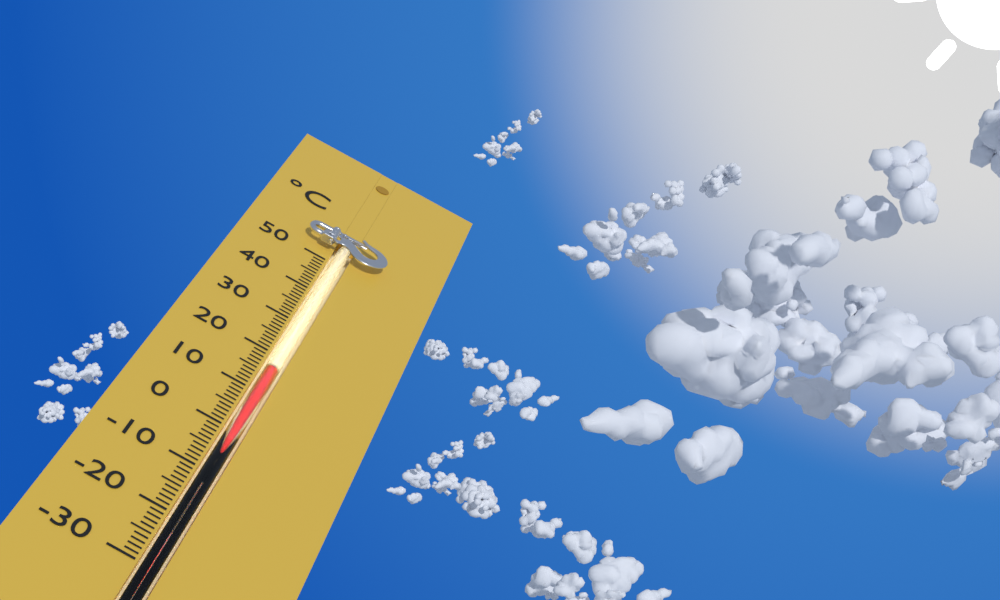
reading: 16 °C
